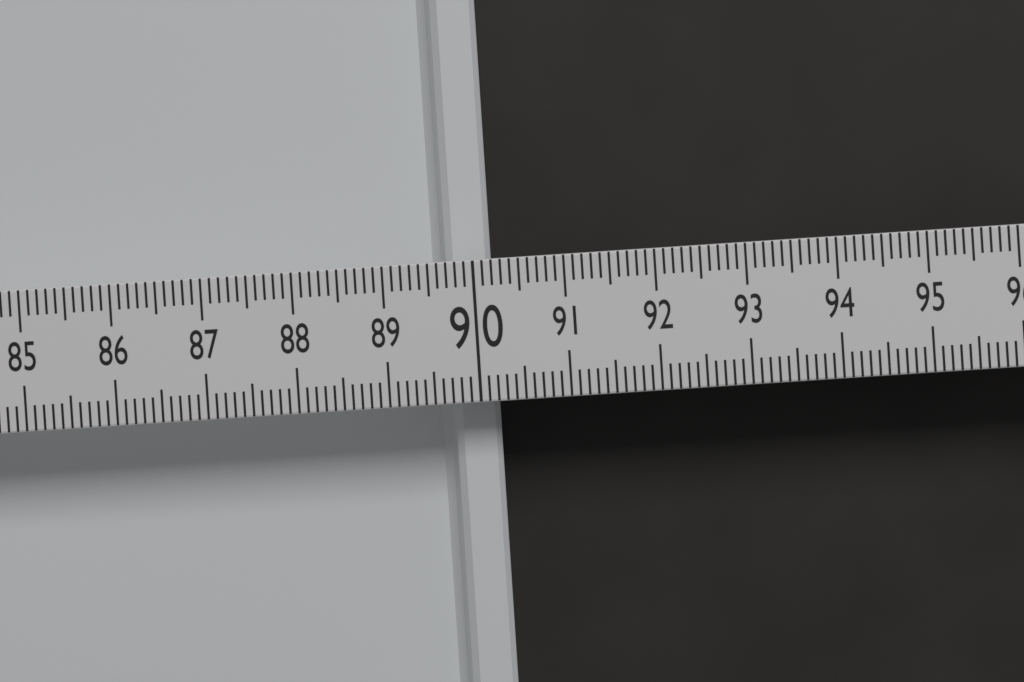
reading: 90.2 (no unit)
